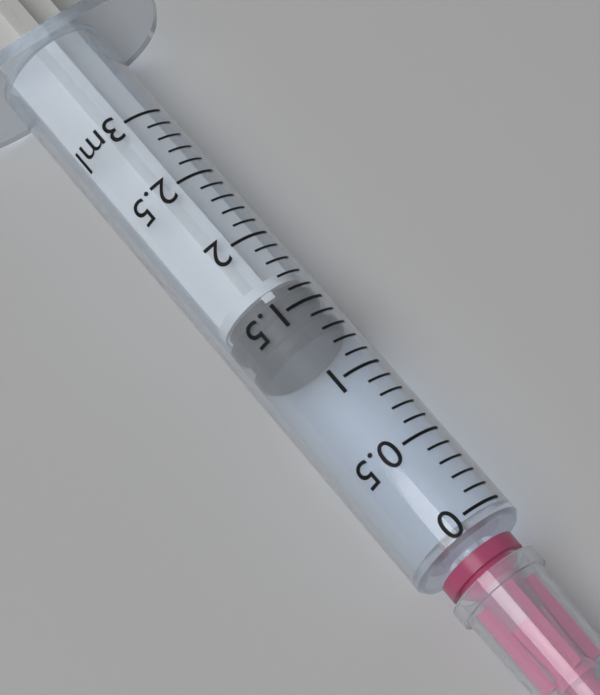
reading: 1.3 ml
